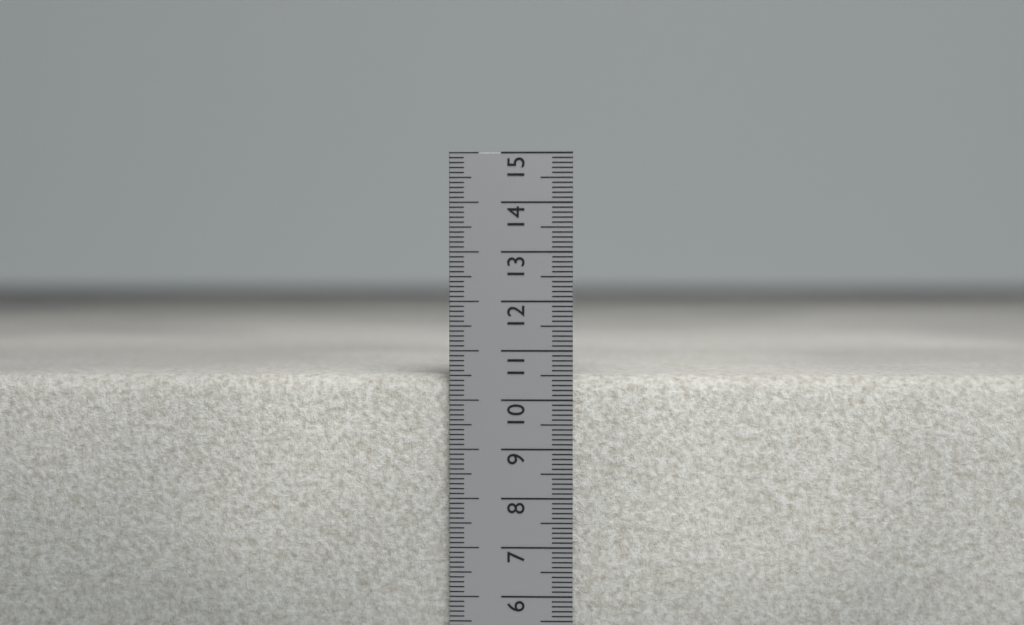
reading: 10.5 cm
